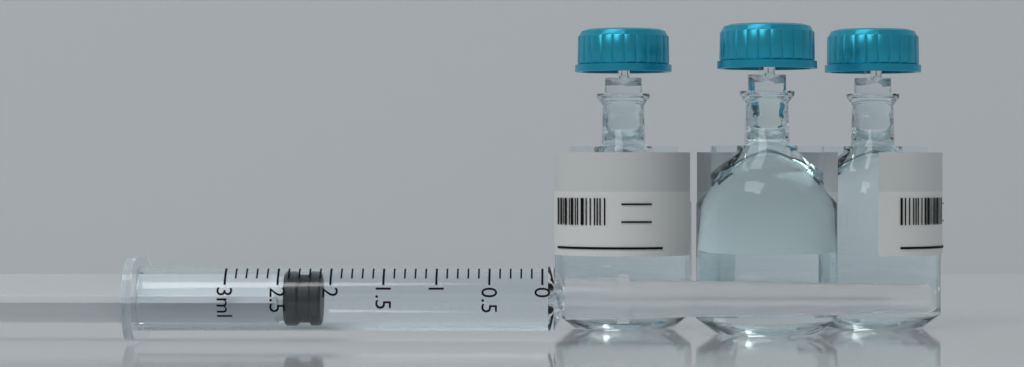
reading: 2.1 ml
